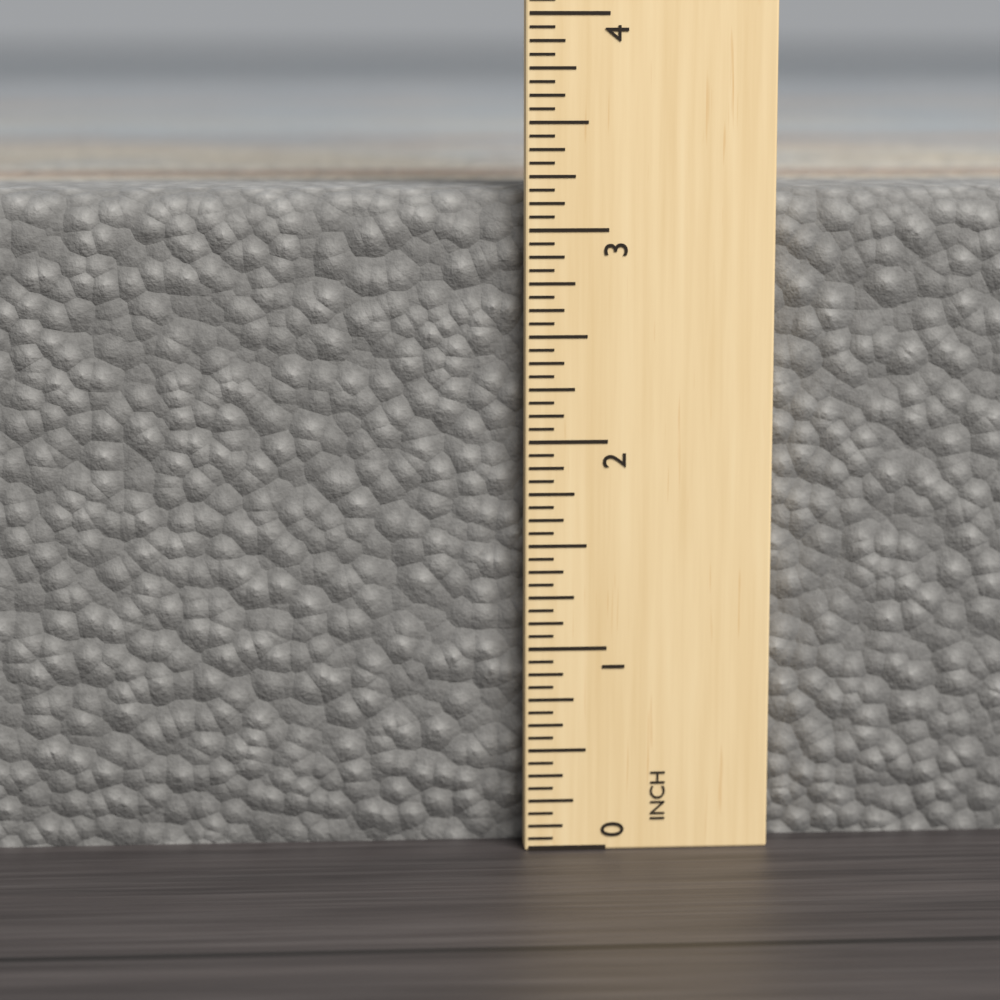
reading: 3.1875 in
